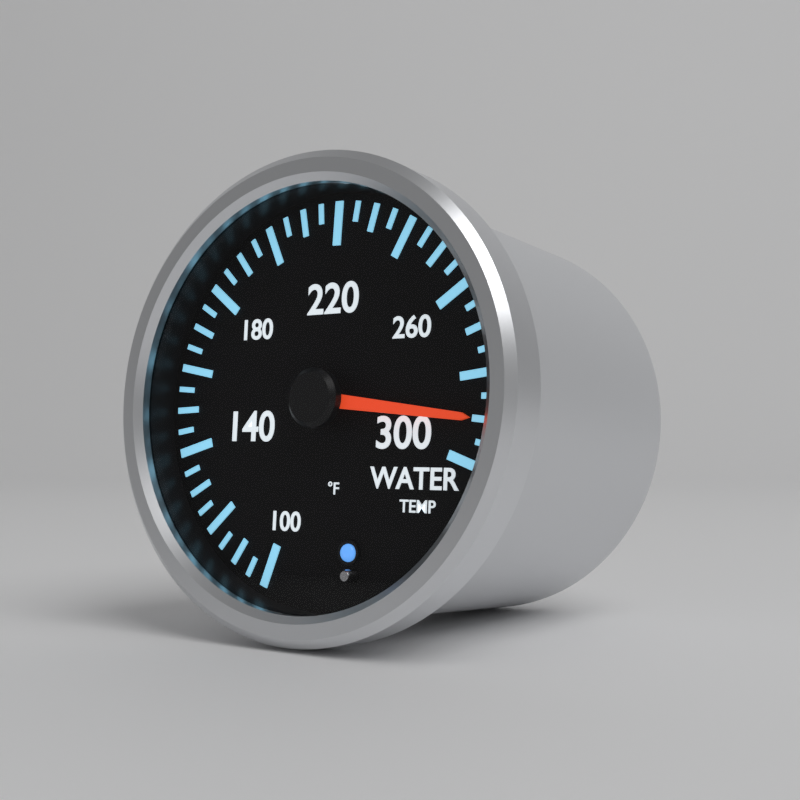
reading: 290 °F
